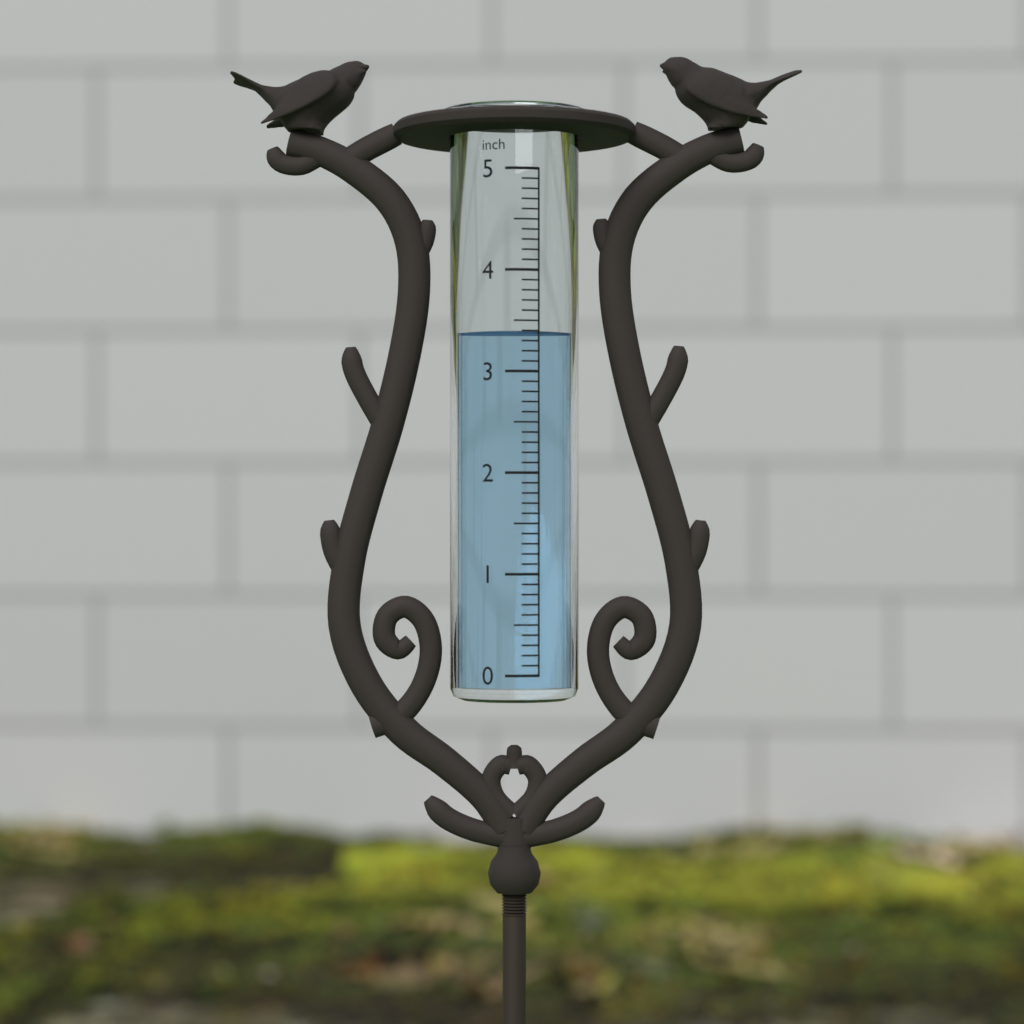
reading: 3.4 inch
